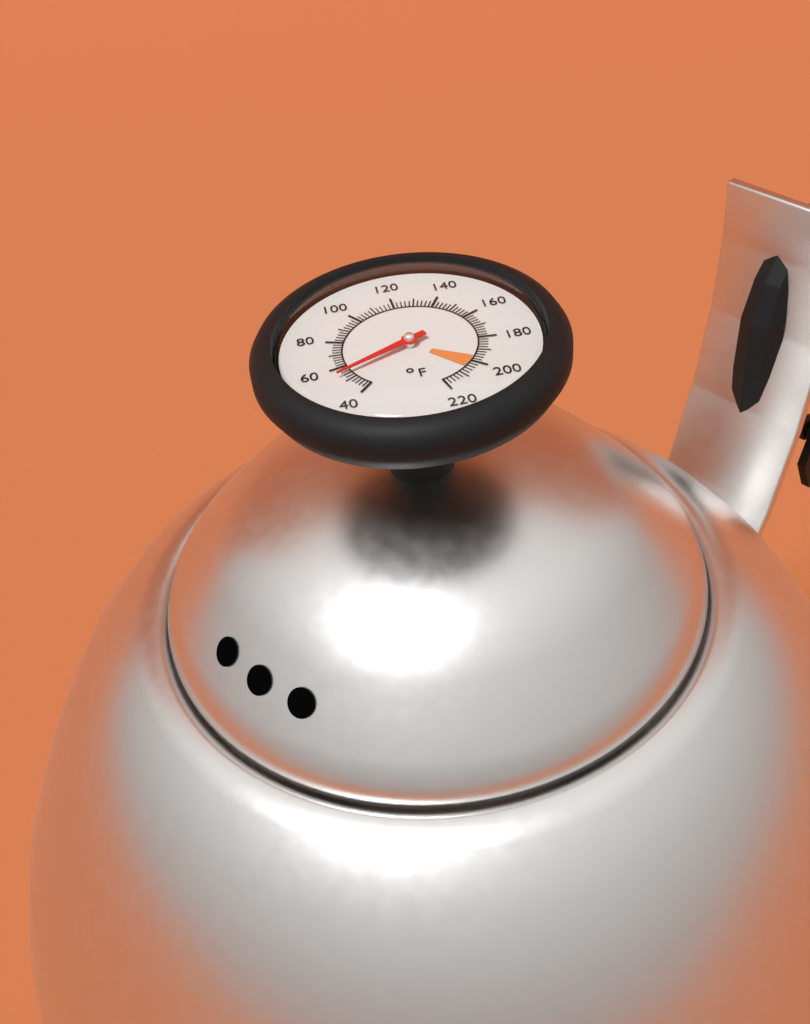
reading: 54 °F
